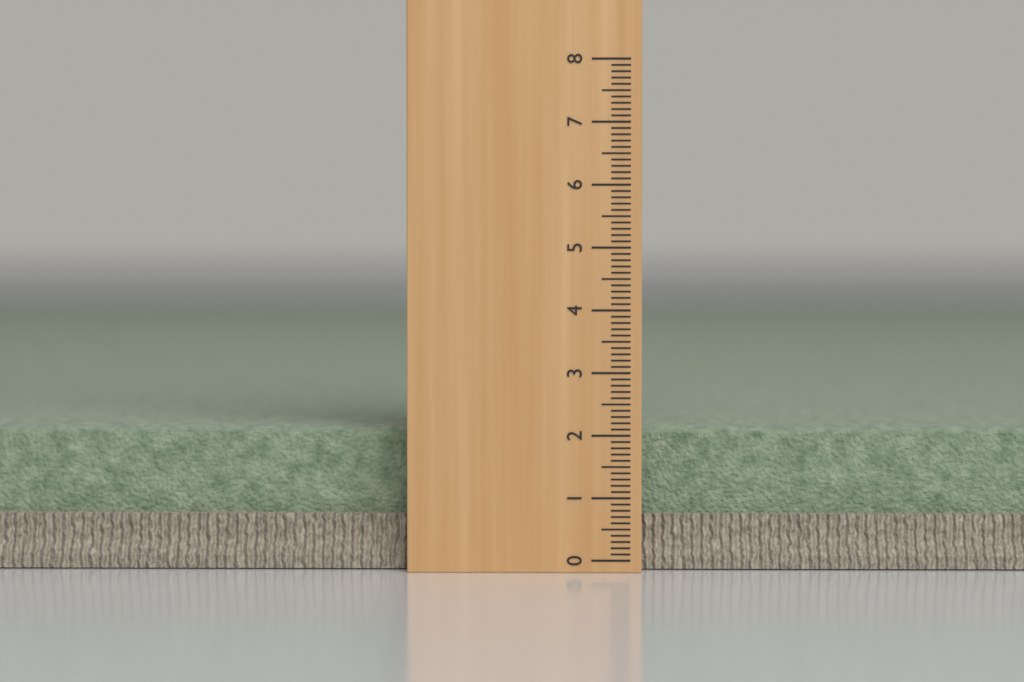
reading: 2.1 (no unit)
